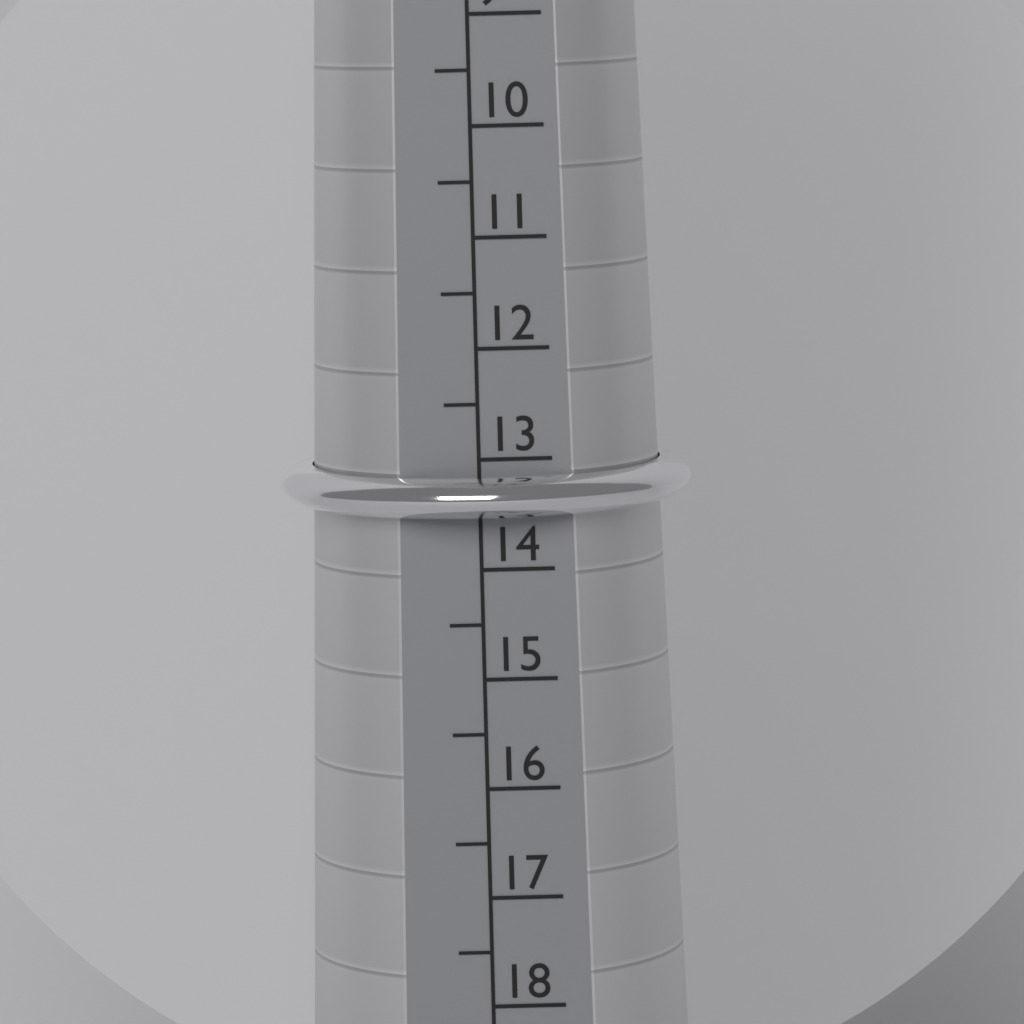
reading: 13.5 (no unit)
